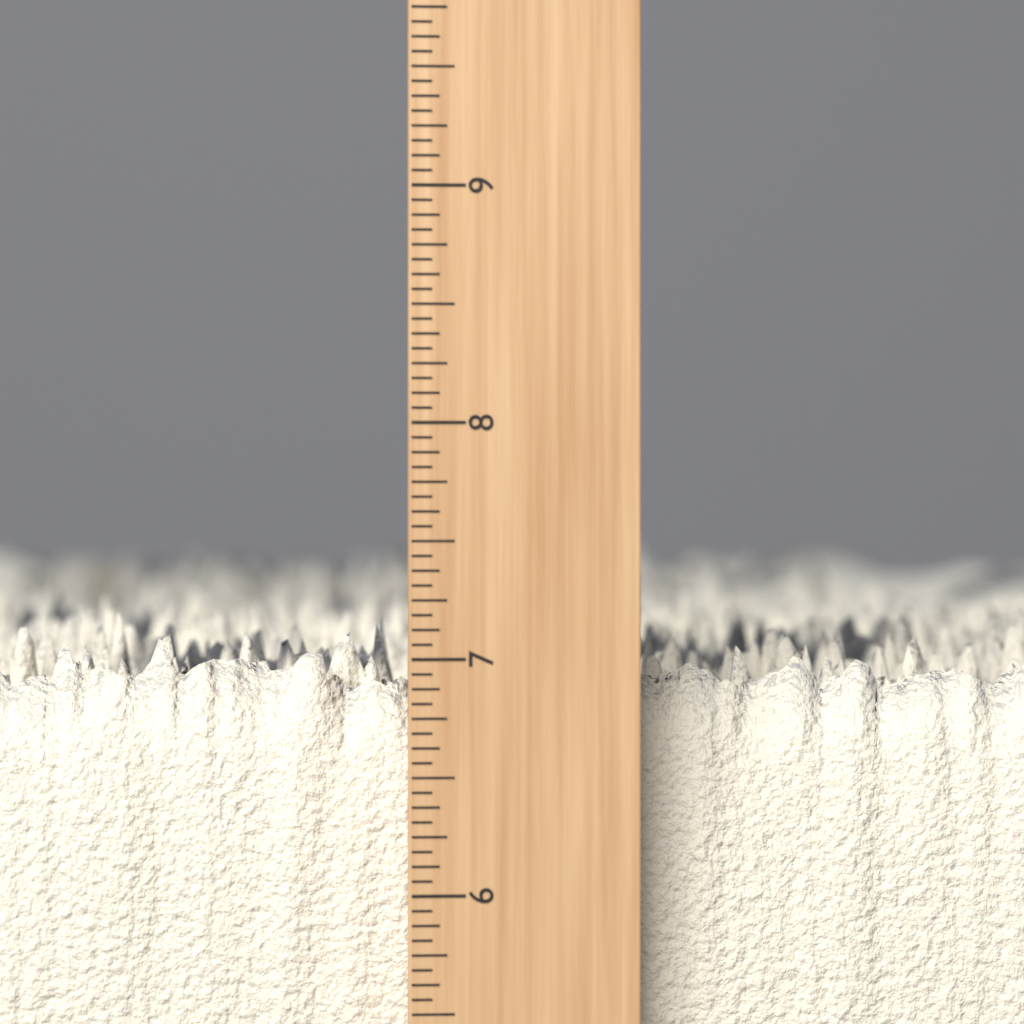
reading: 7.1250 inch
